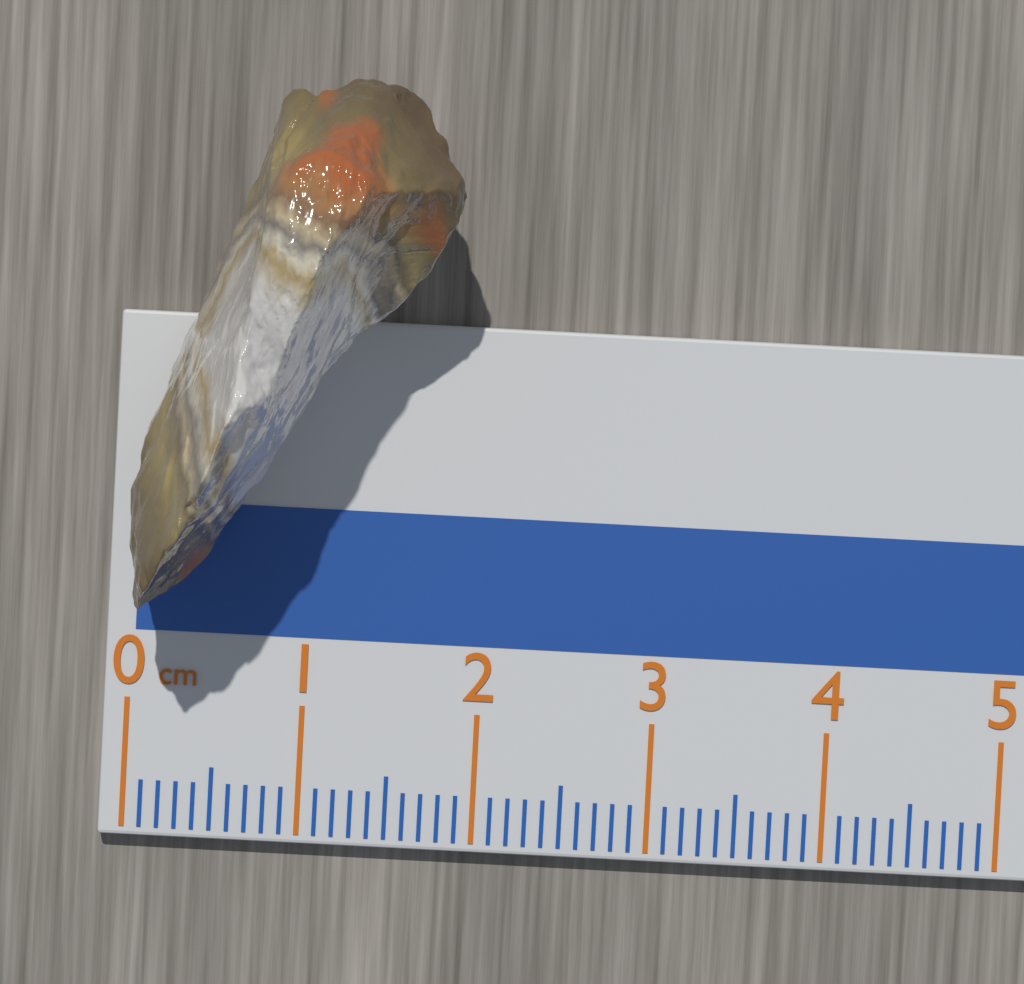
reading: 1.8 cm
